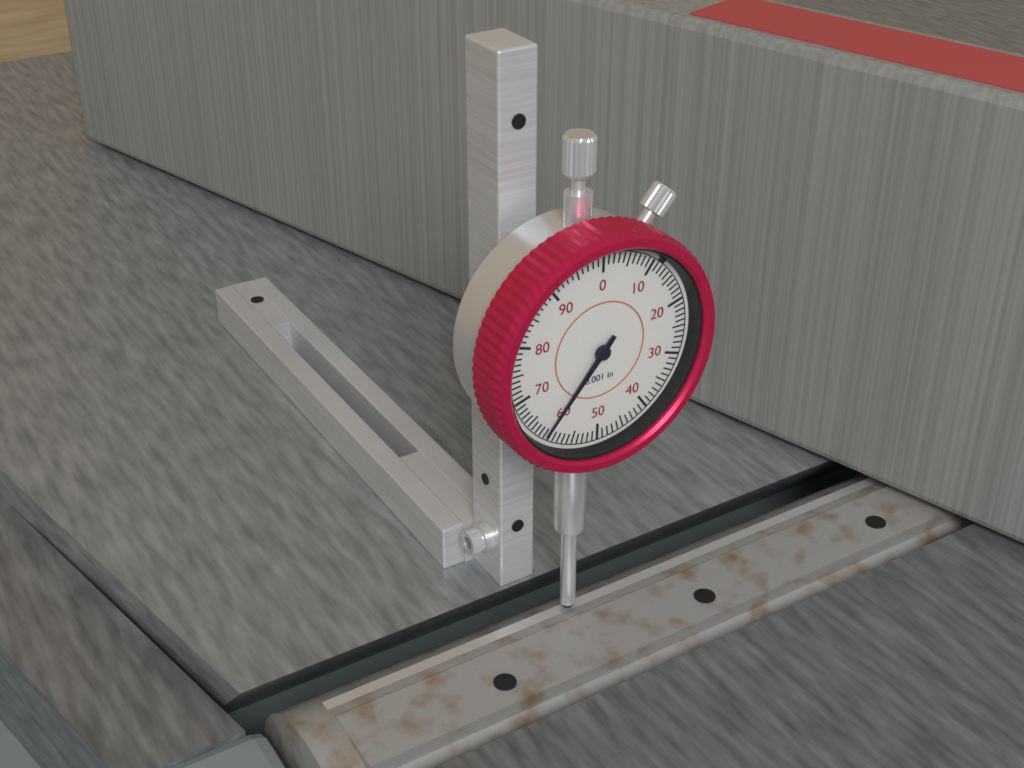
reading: 0.061 in
